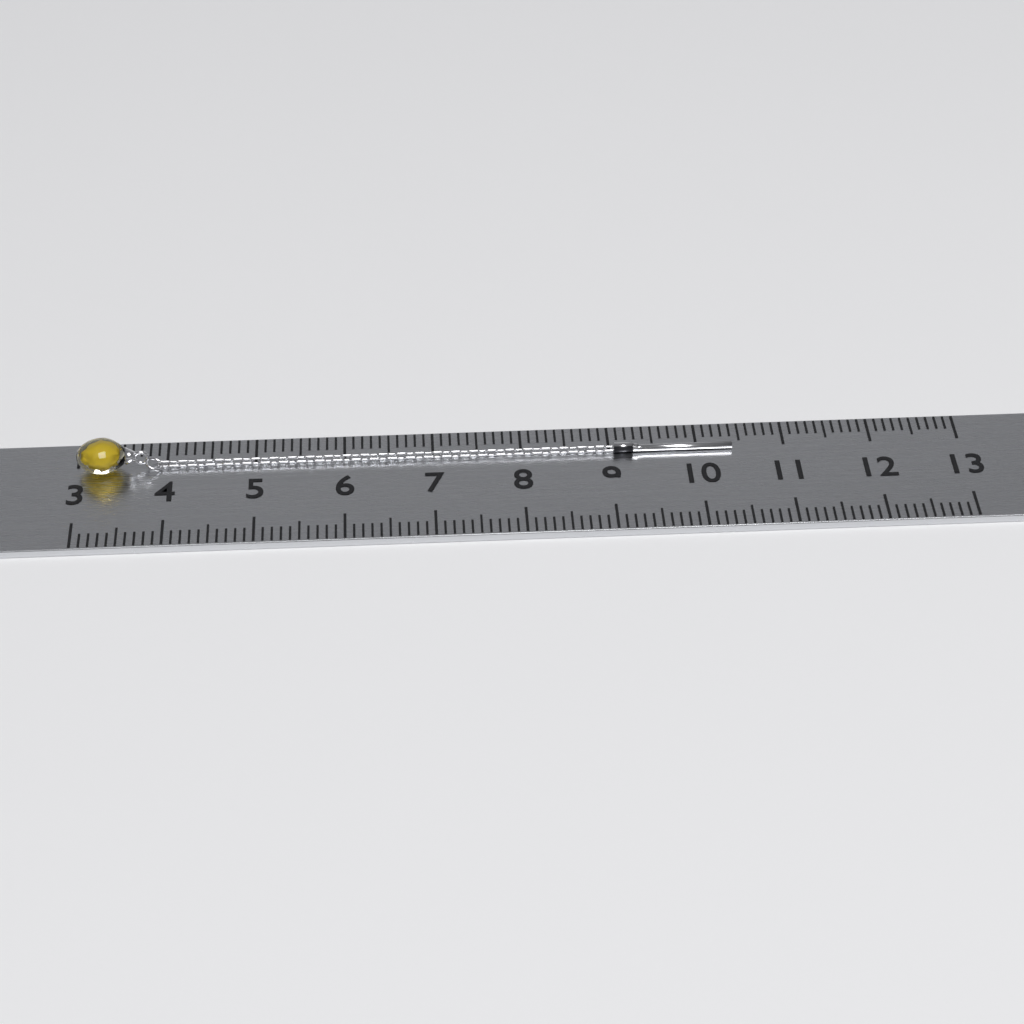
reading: 10.4 (no unit)
